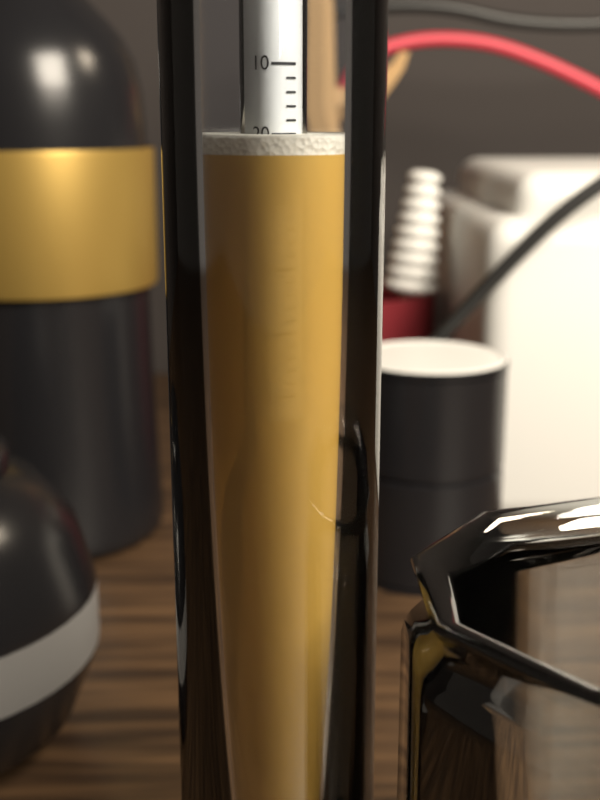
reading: 20 (no unit)
